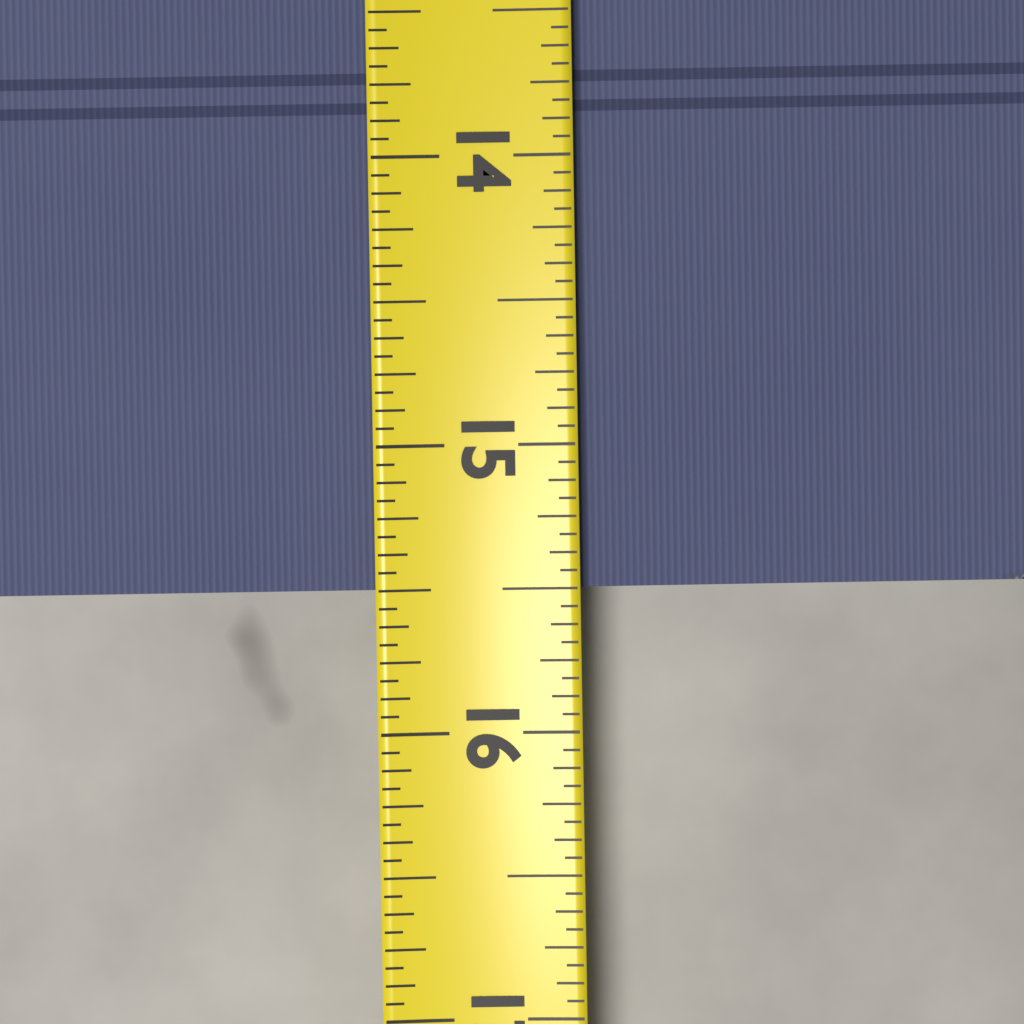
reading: 15.5000 (no unit)
